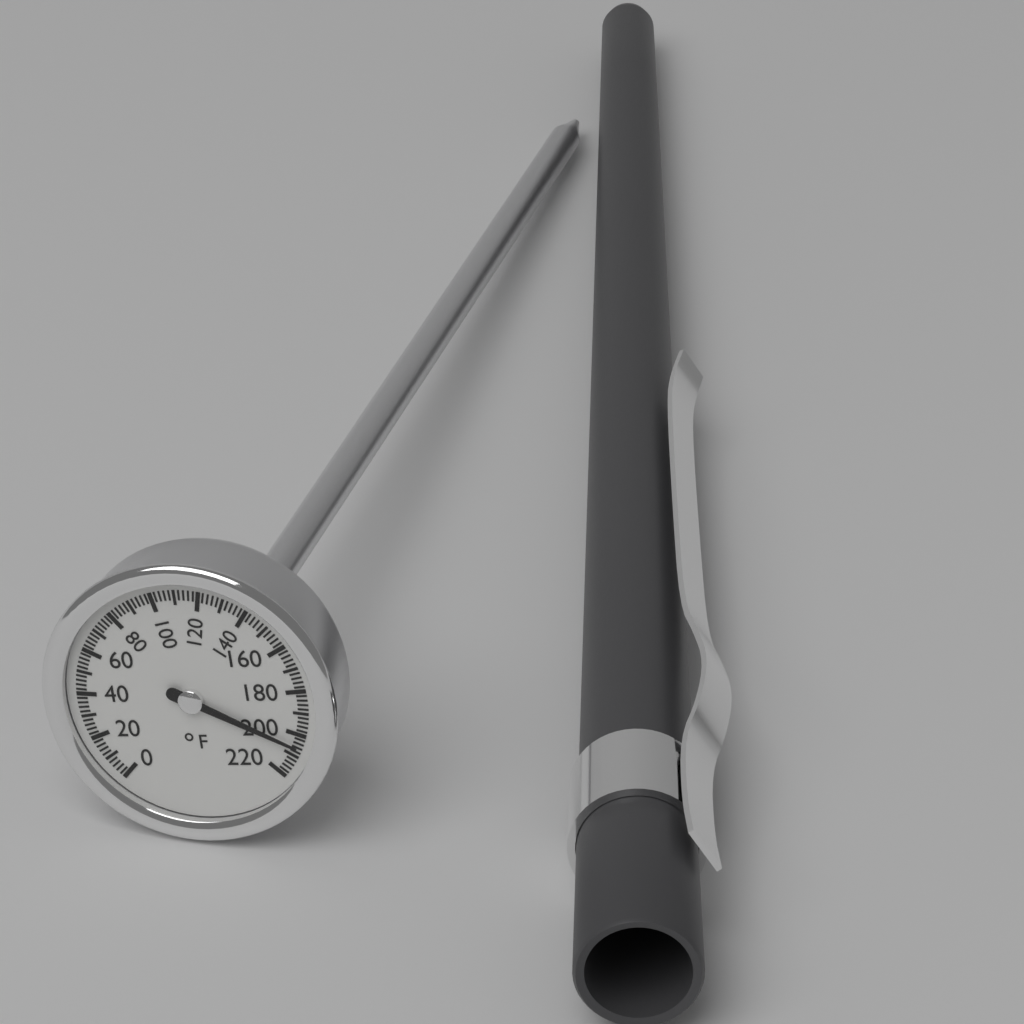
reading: 206 °F
